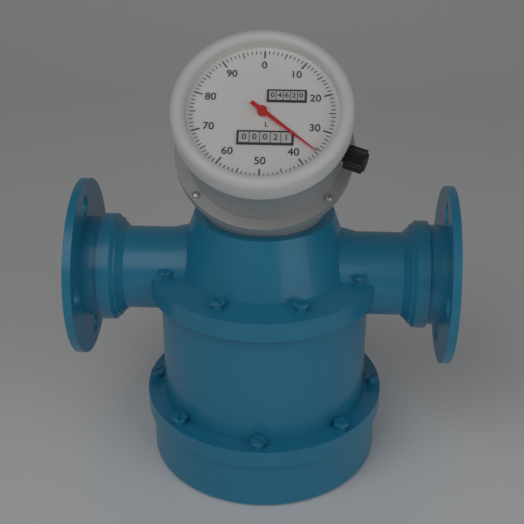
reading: 36 L
